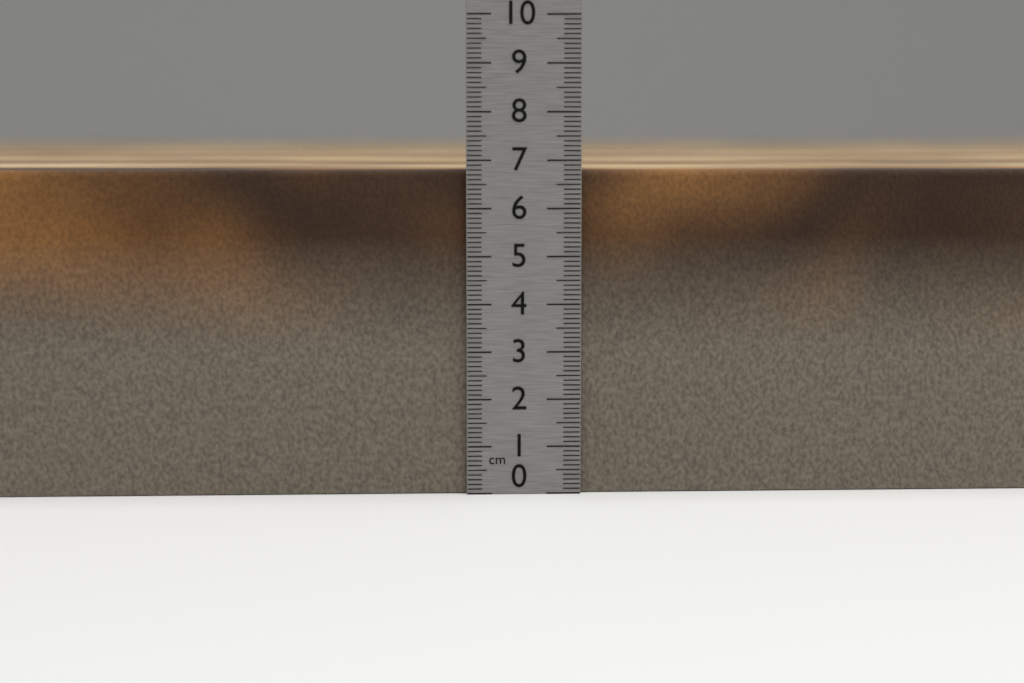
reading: 6.8 cm
